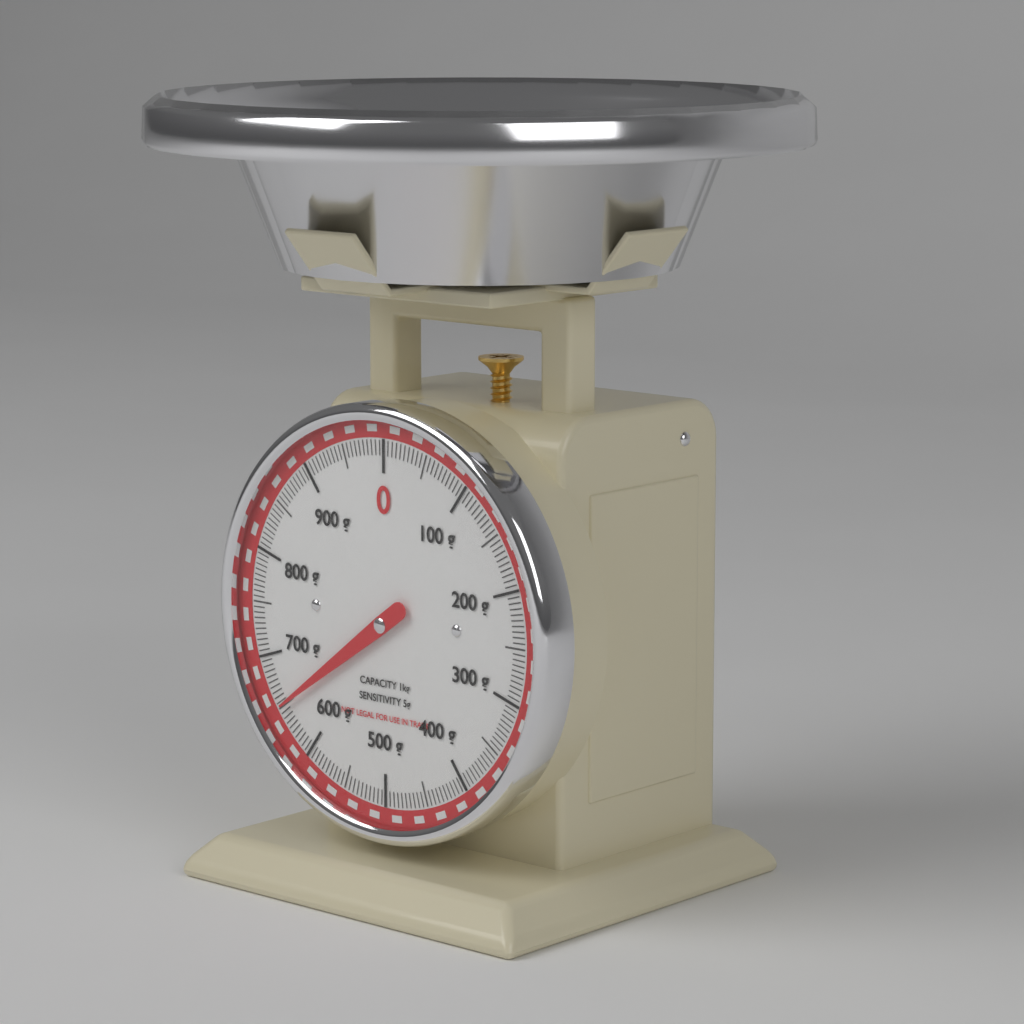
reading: 650 g
